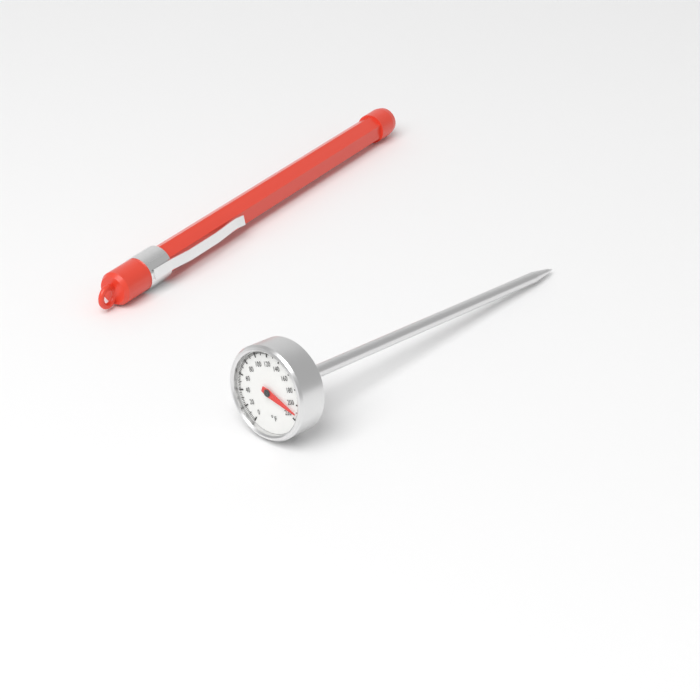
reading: 212 °F
